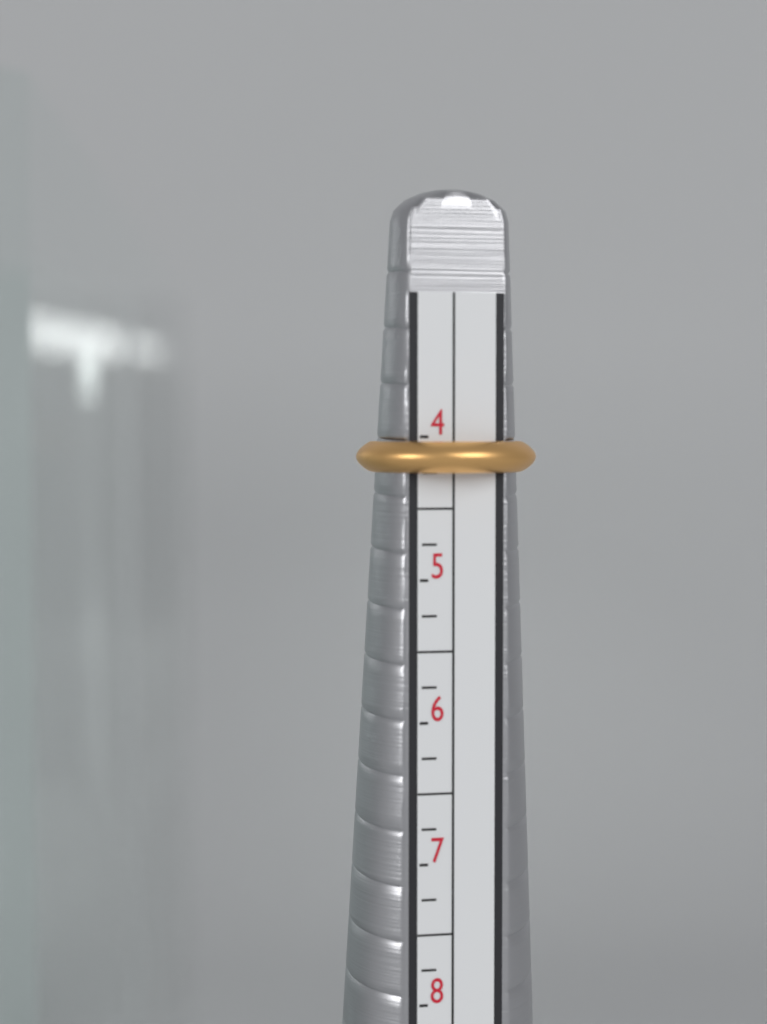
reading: 4.25 (no unit)
